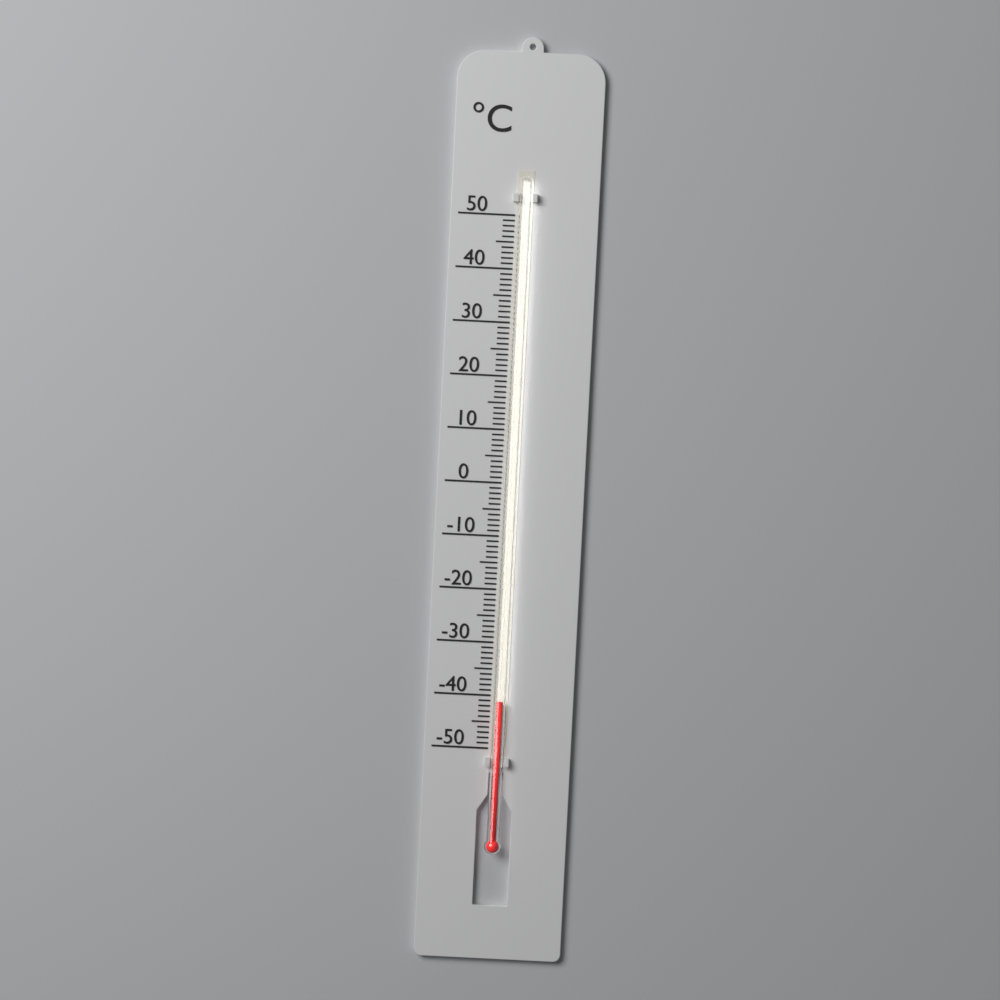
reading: -41 °C
